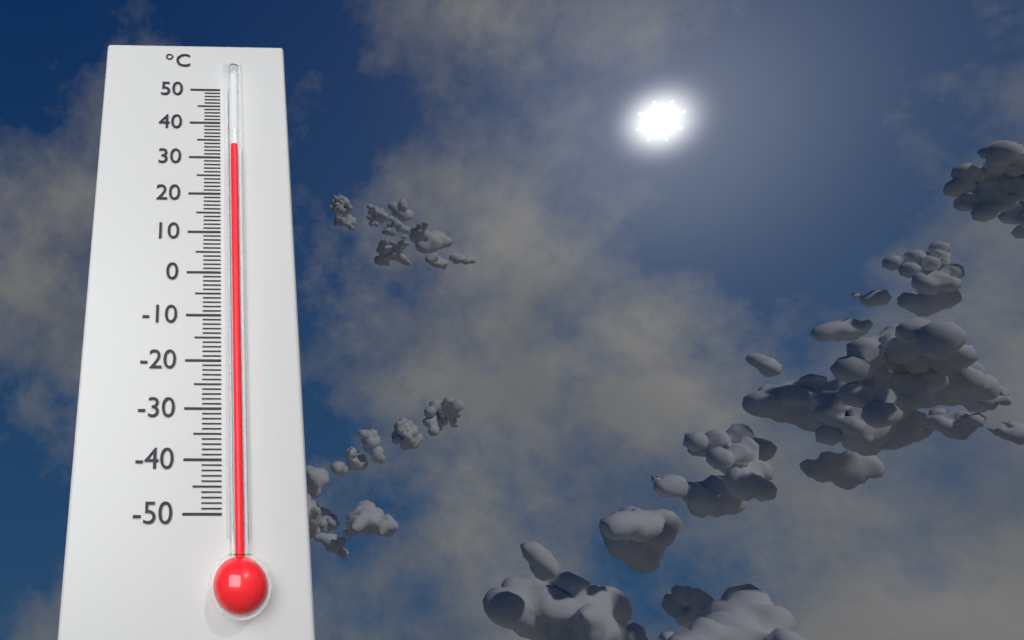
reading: 32 °C
